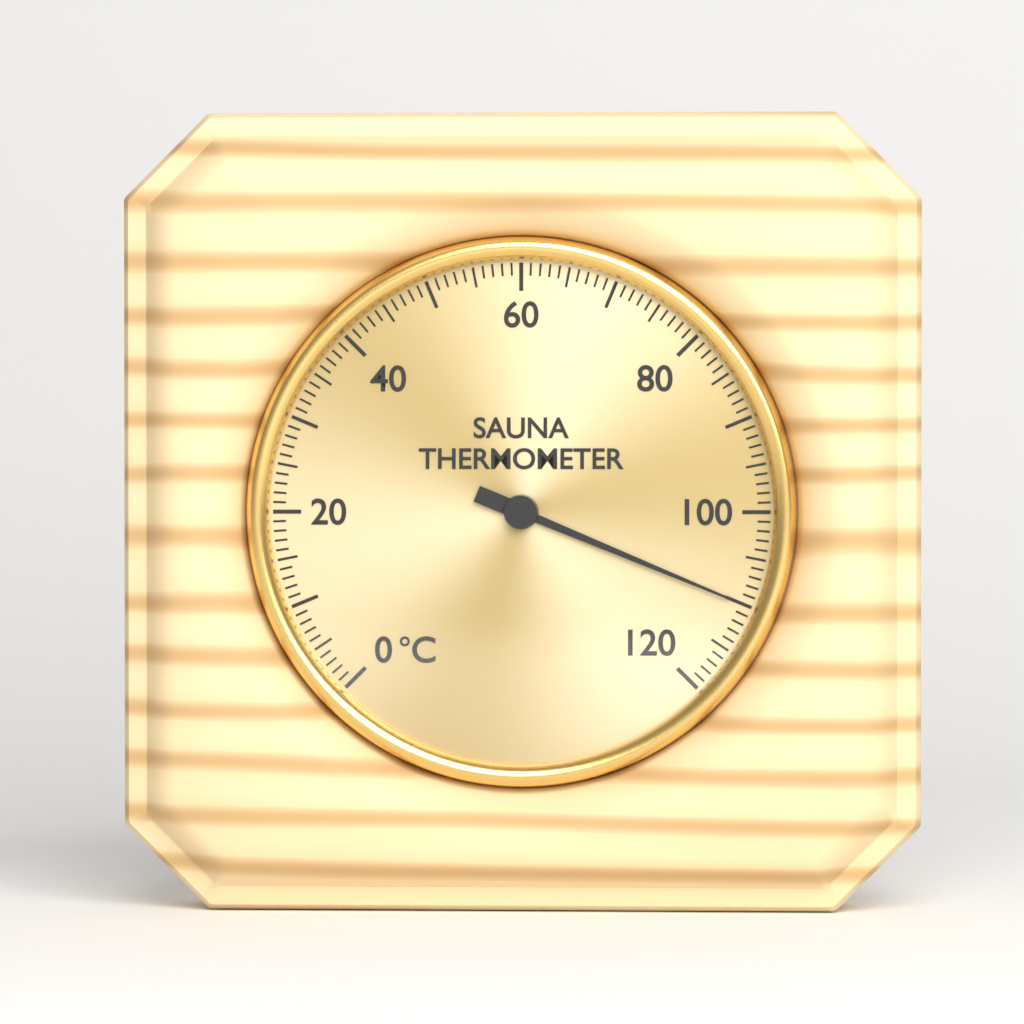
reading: 110 °C
